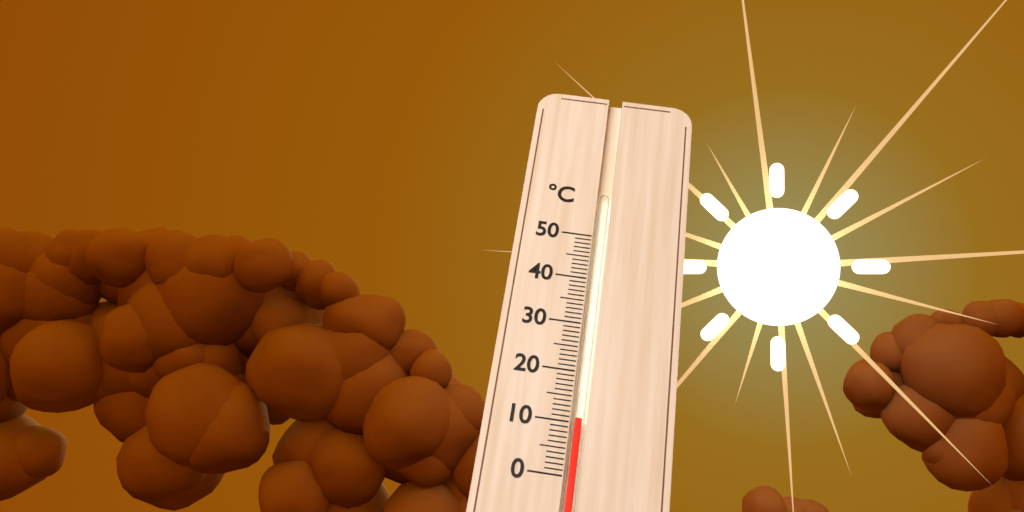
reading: 11 °C
